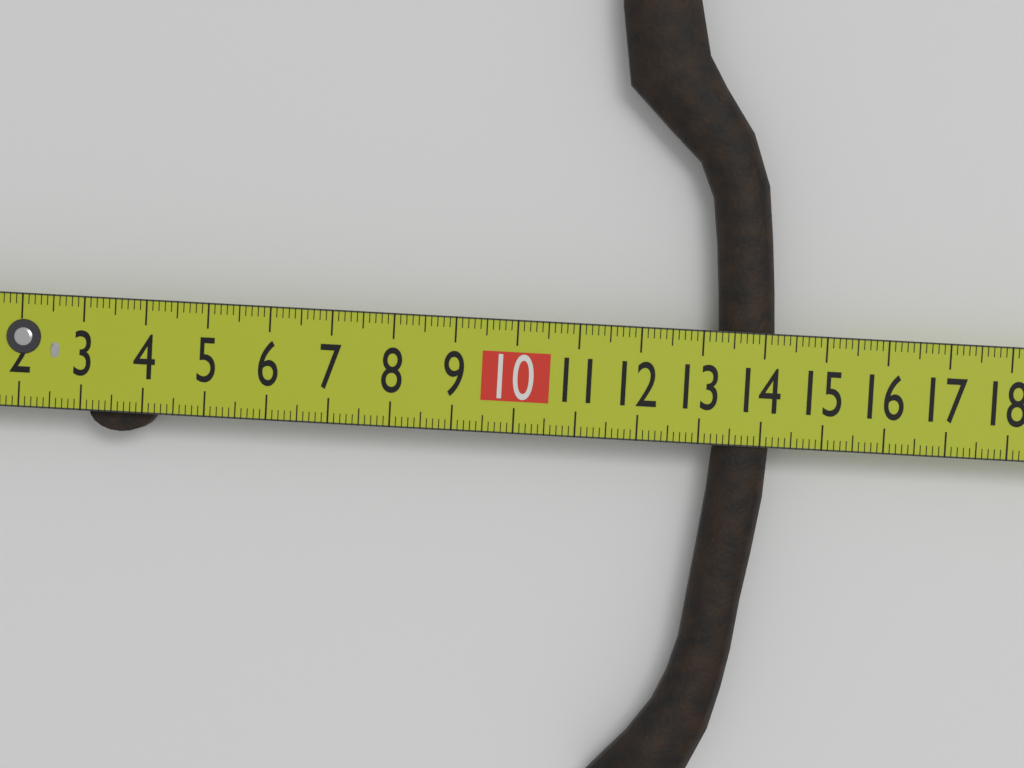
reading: 14.2 cm
